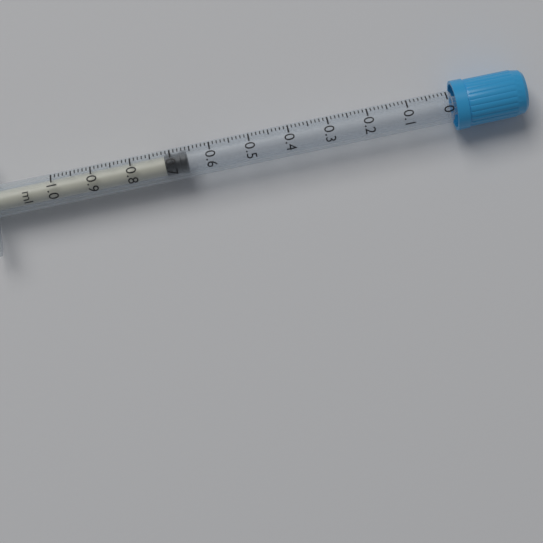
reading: 0.66 ml
